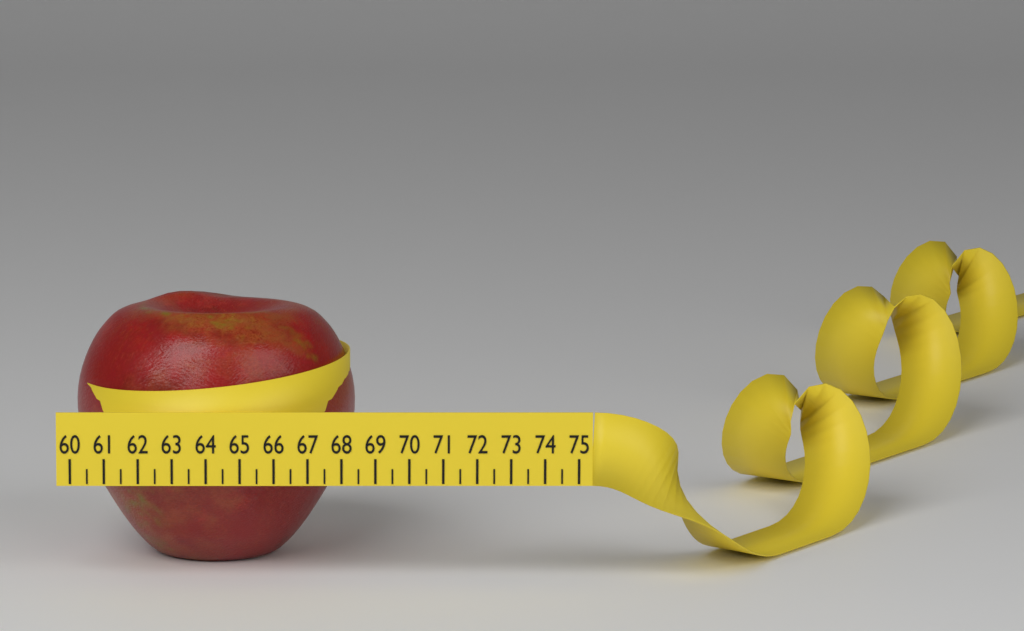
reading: 68.4 (no unit)
